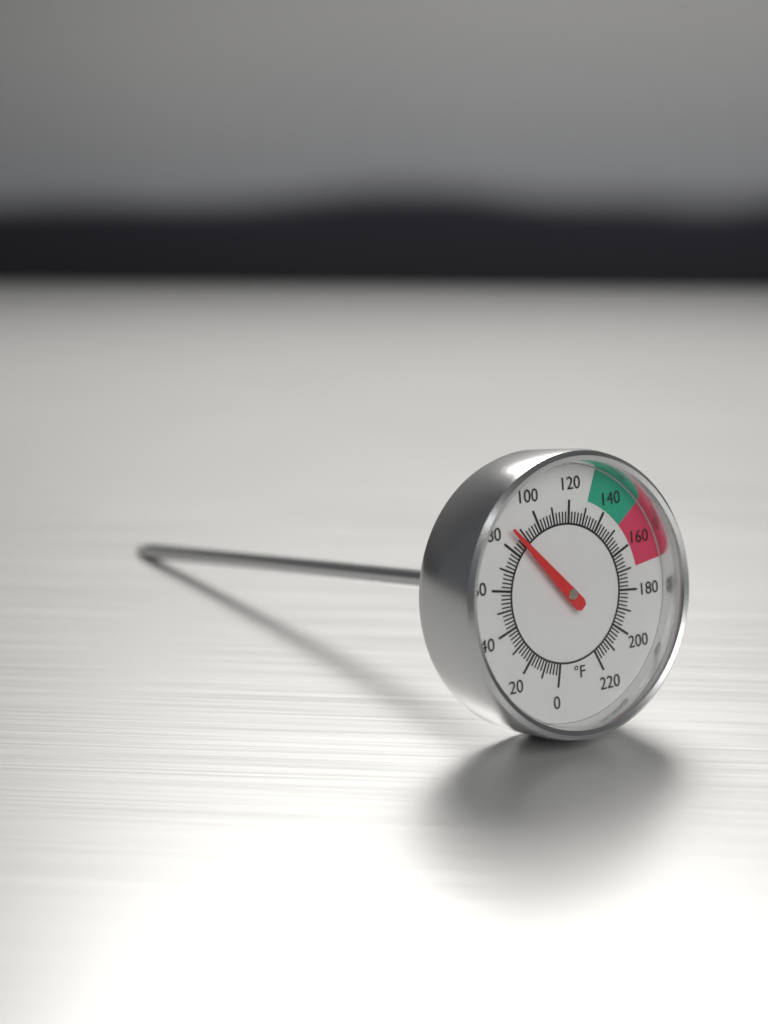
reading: 86 °F
